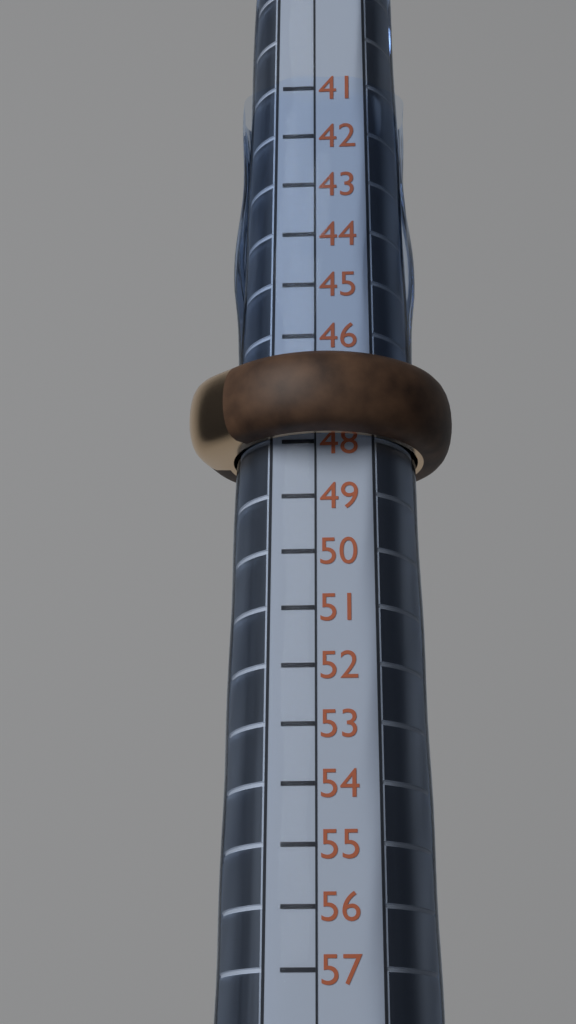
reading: 48 (no unit)
